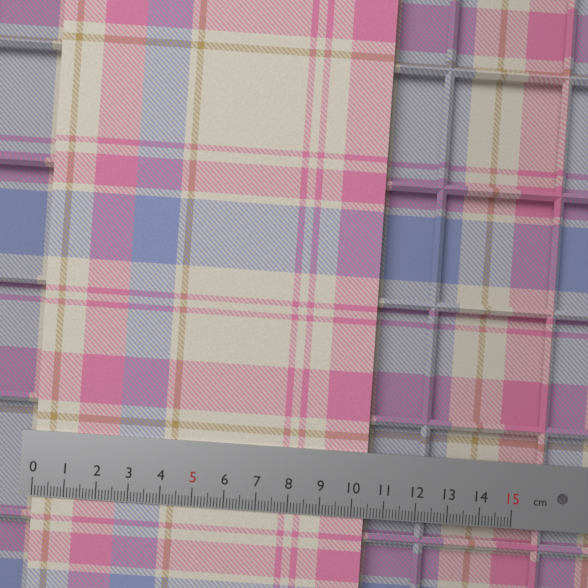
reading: 10.4 cm
